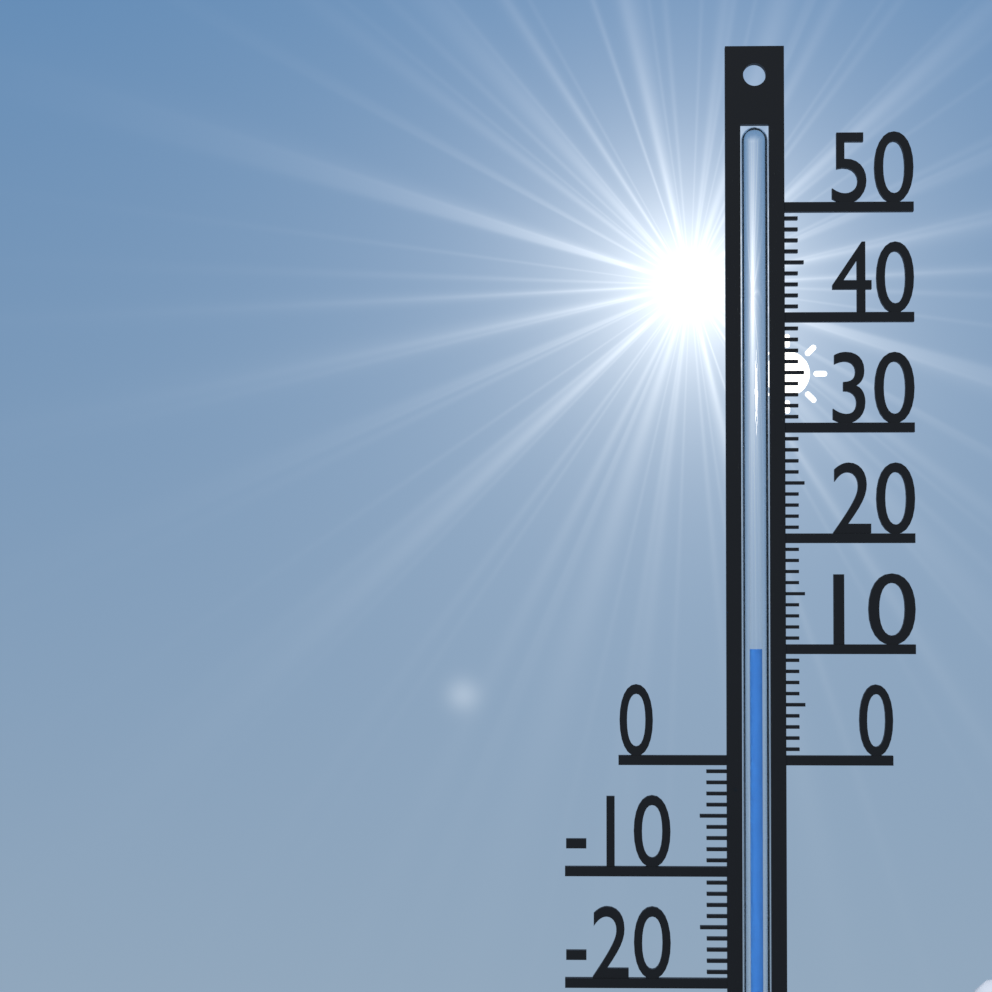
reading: 10 °C
